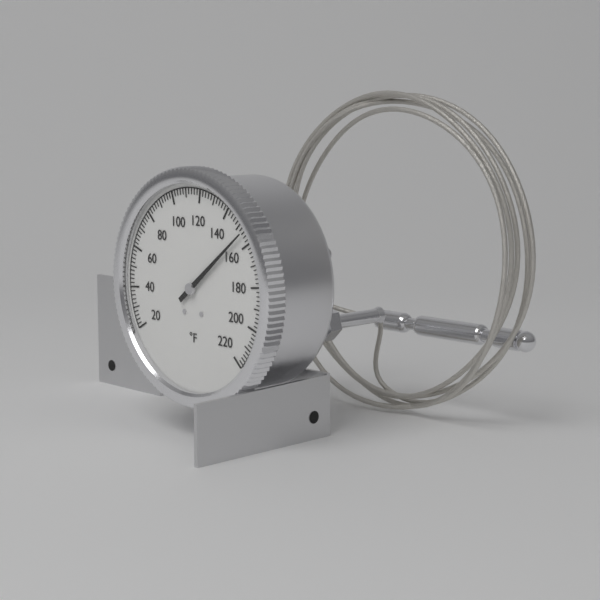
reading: 154 °F
